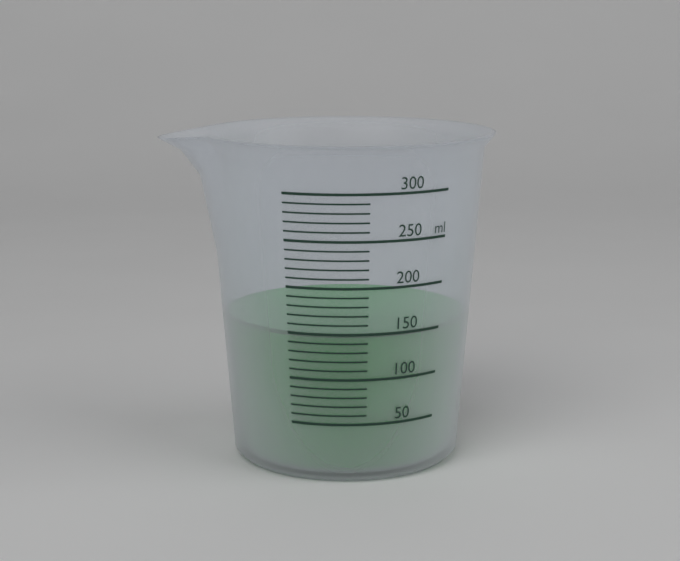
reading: 150 ml
